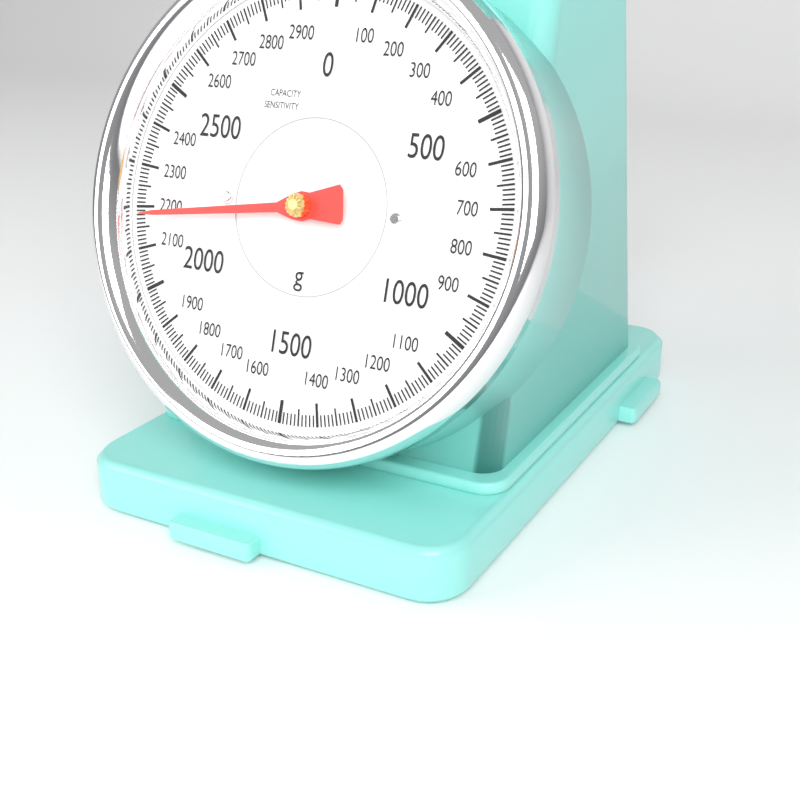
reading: 2180 g
